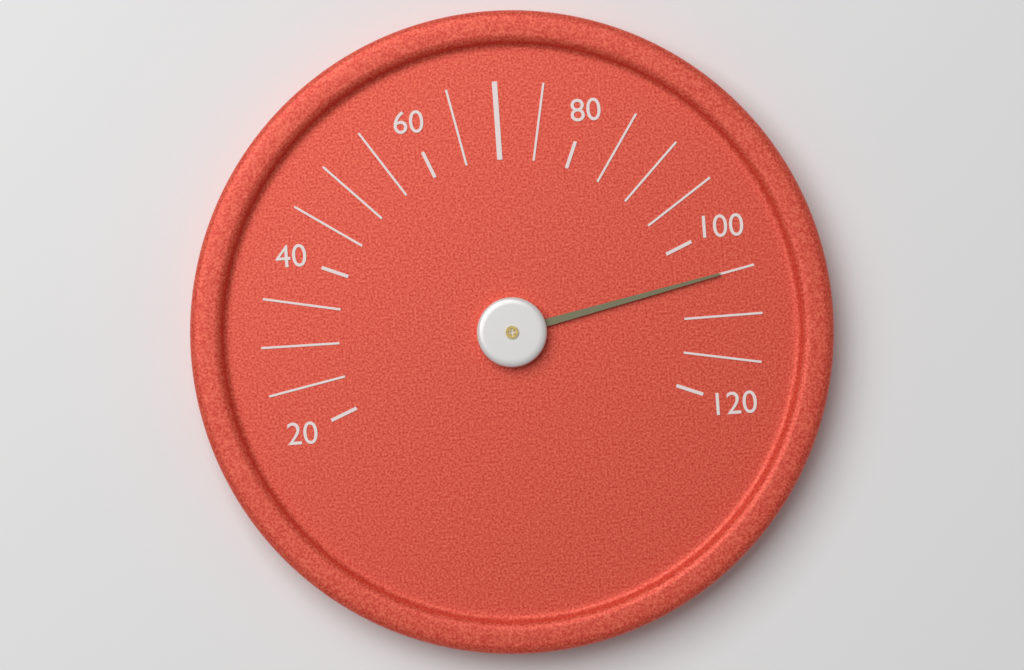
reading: 105 (no unit)
